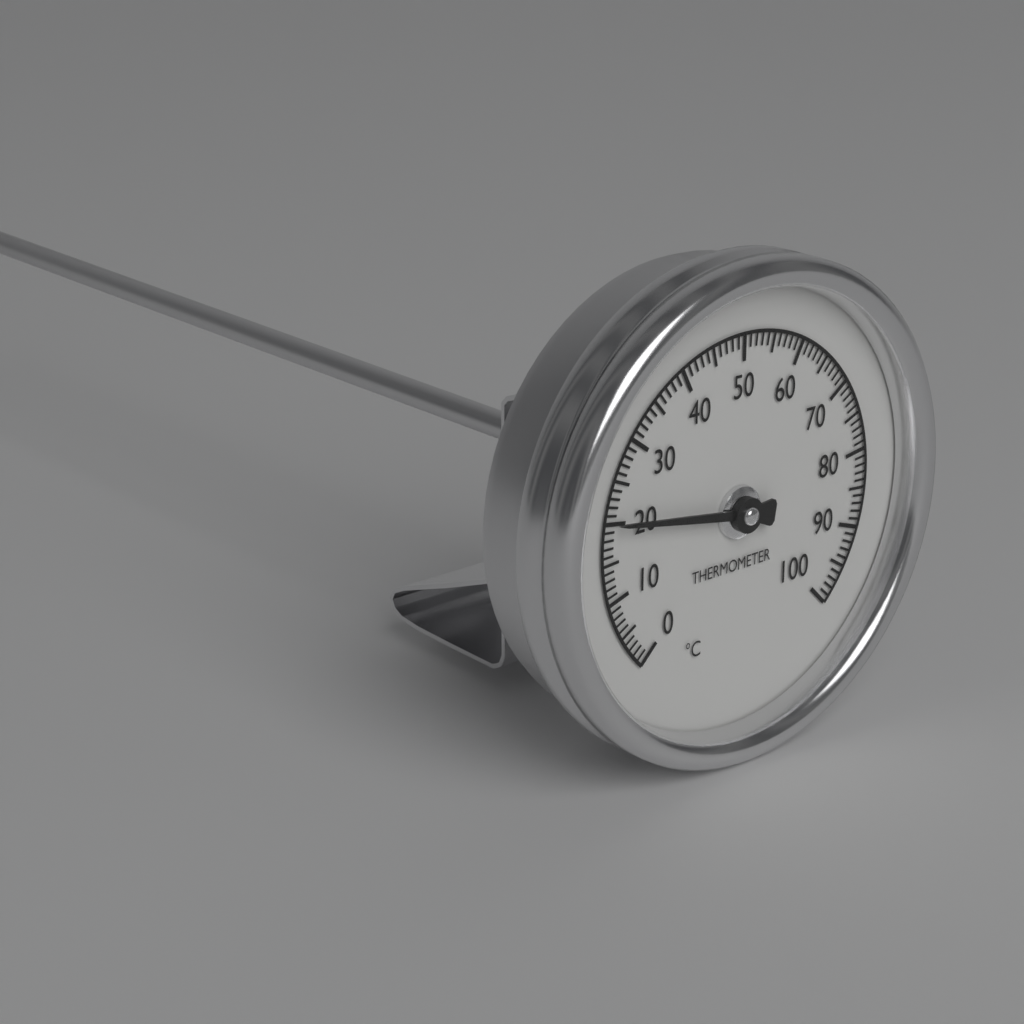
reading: 20 °C
